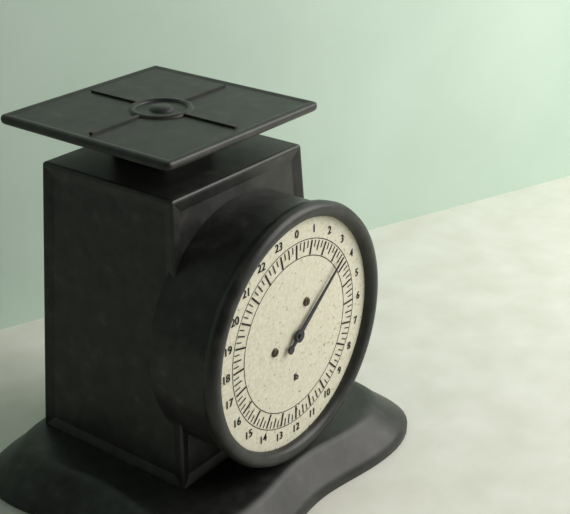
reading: 3.50 lb
